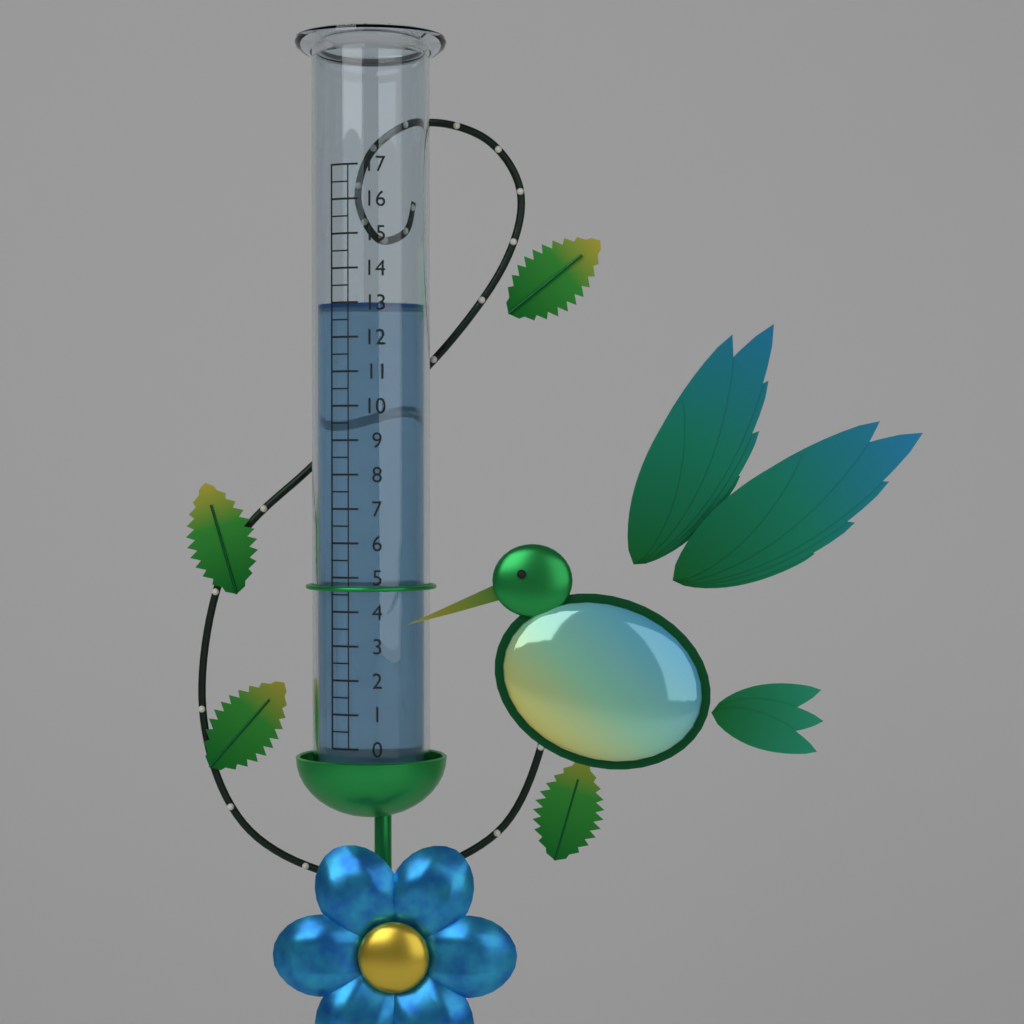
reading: 13.0 (no unit)
